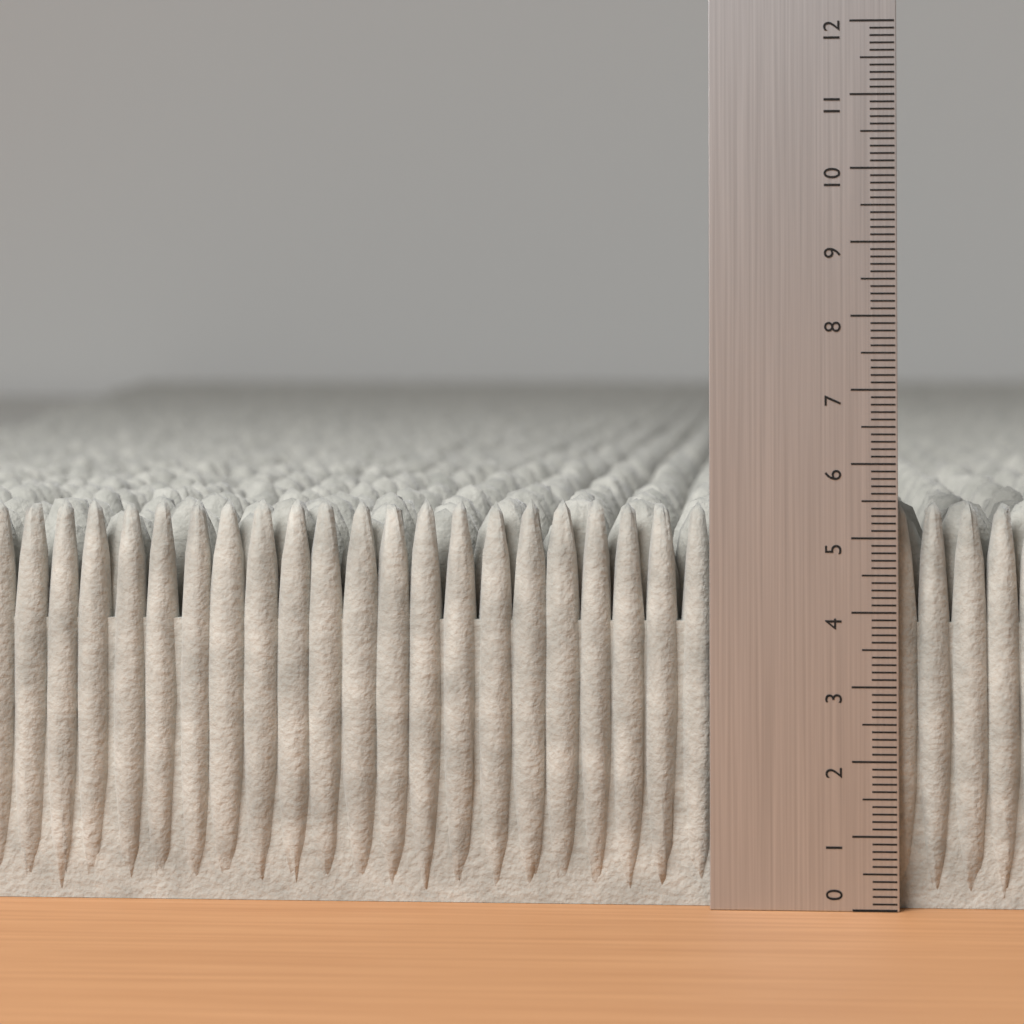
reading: 5.5 (no unit)
